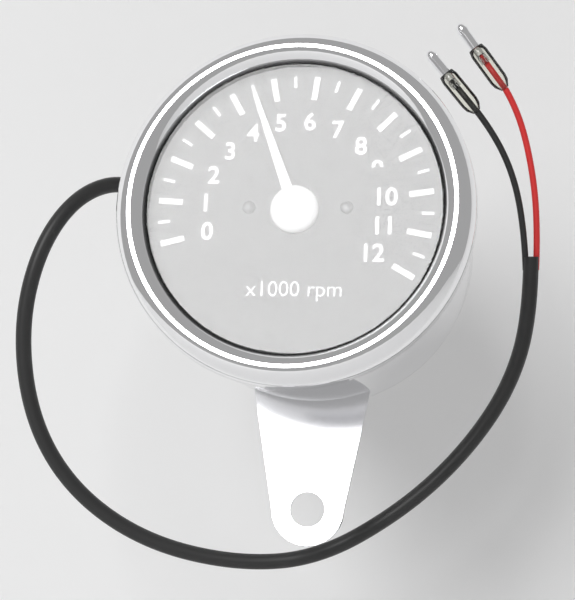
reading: 4.5 x1000 rpm
